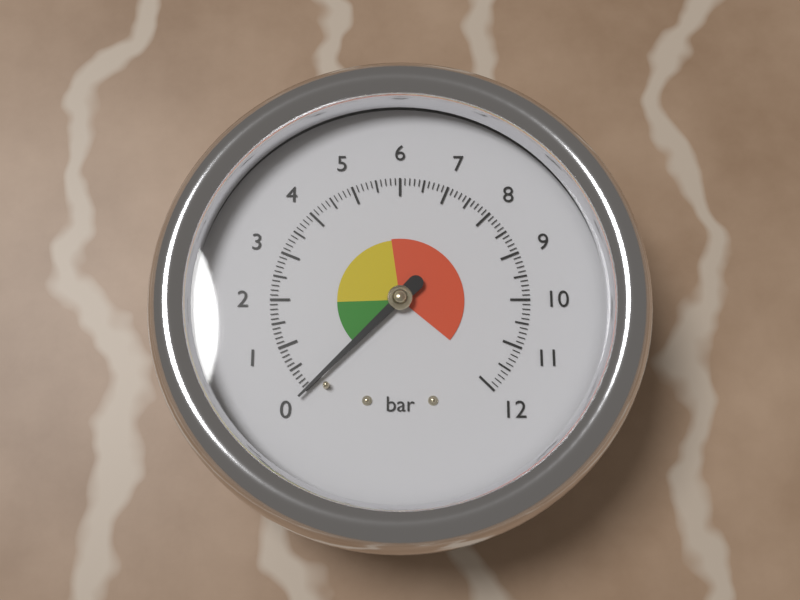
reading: 0.0 bar
